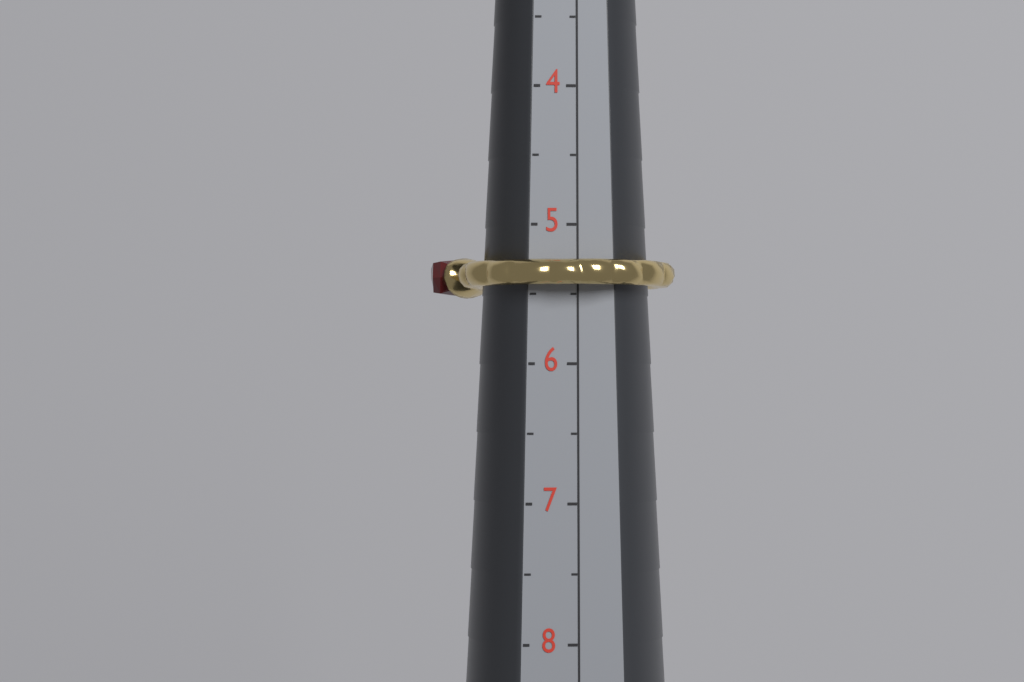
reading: 5.5 (no unit)
